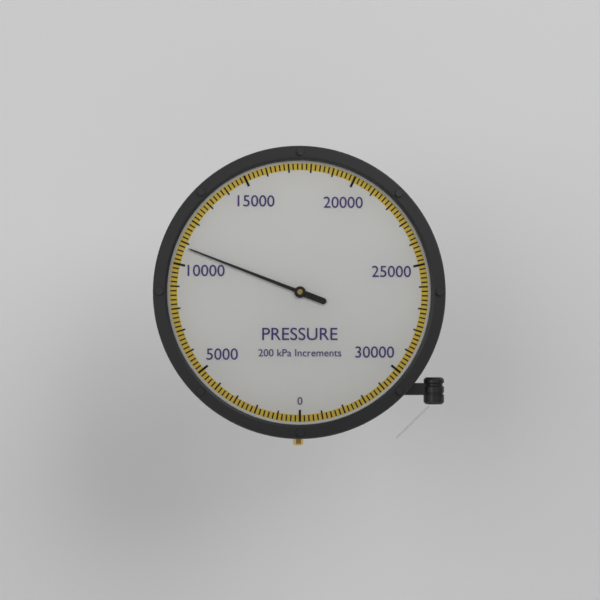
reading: 10800 kPa
